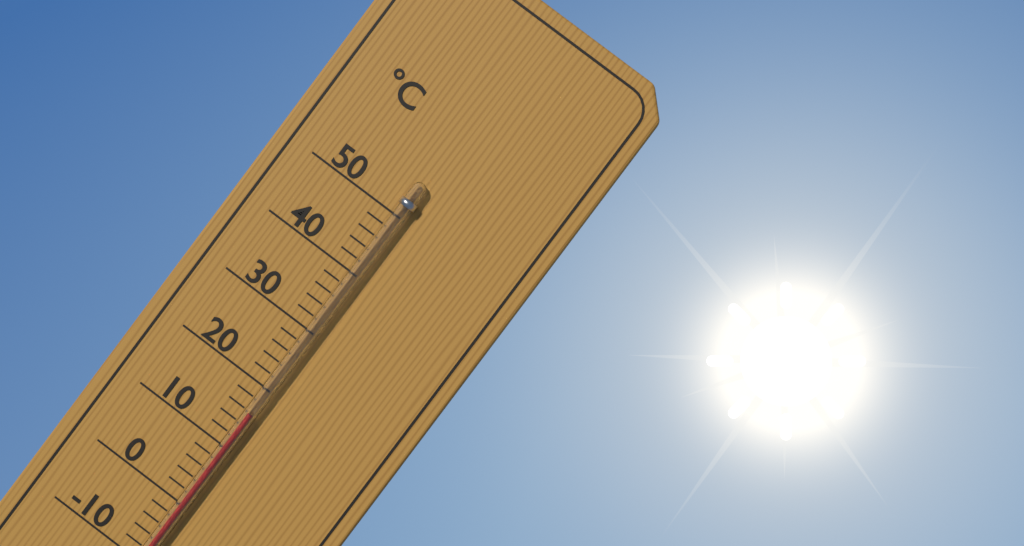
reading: 16 °C
